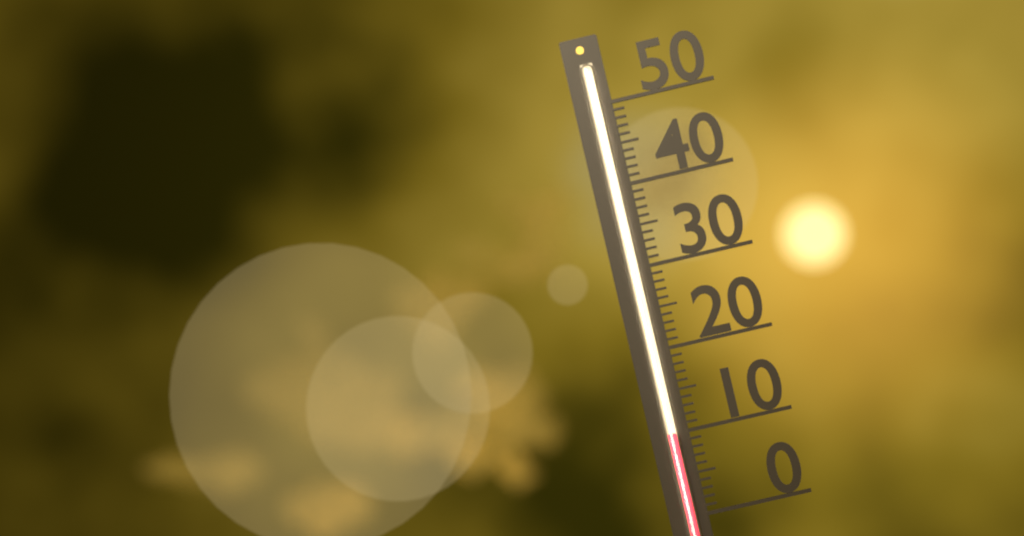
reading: 10 (no unit)
